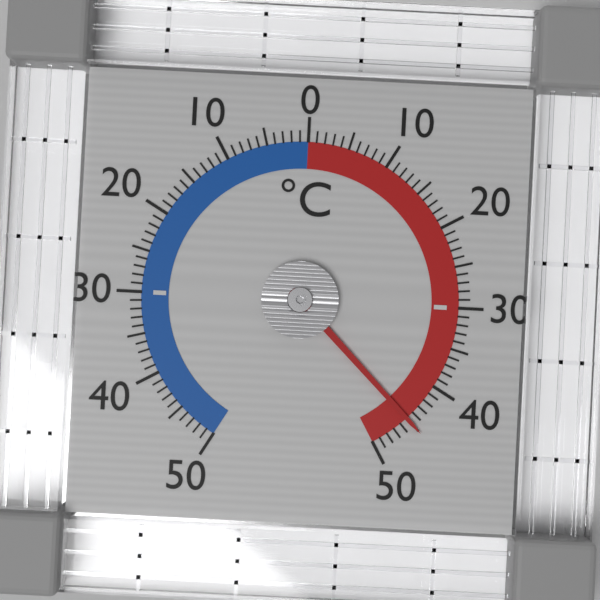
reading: 45 °C
